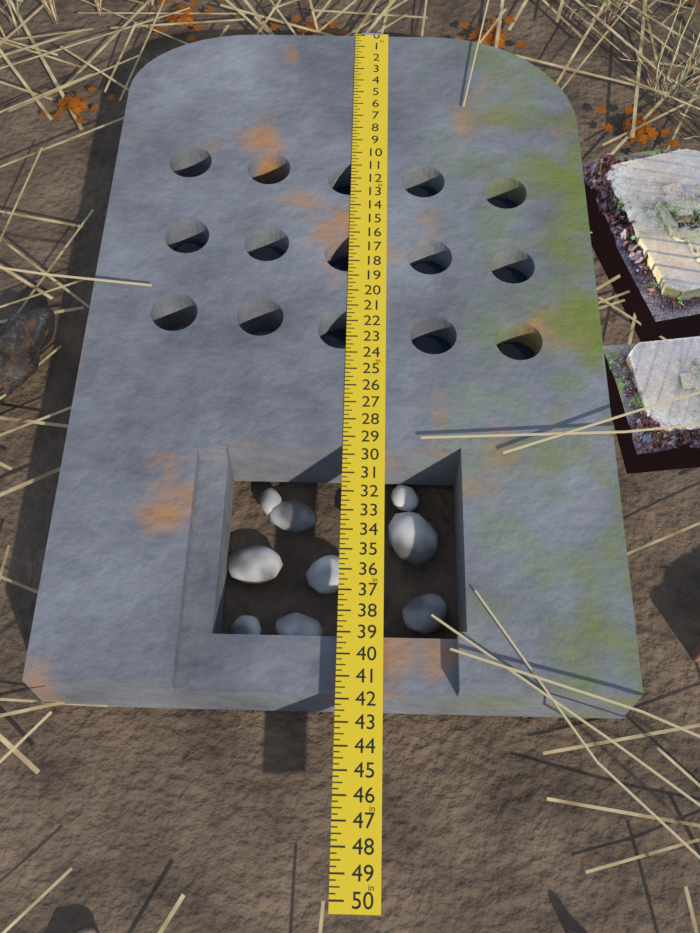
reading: 41.50 in
